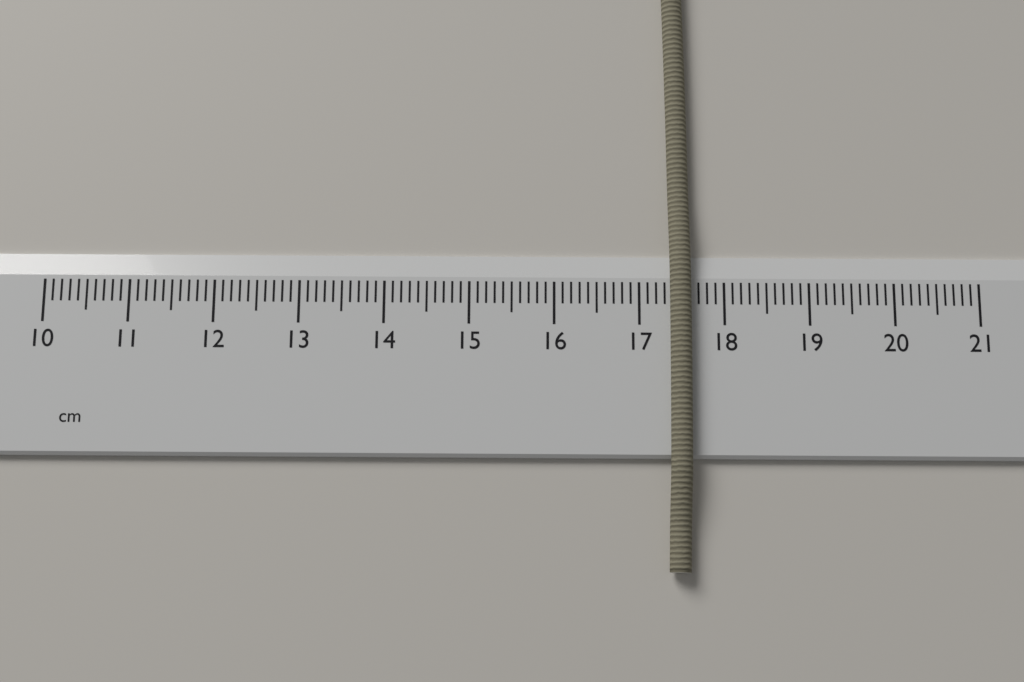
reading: 17.6 cm
